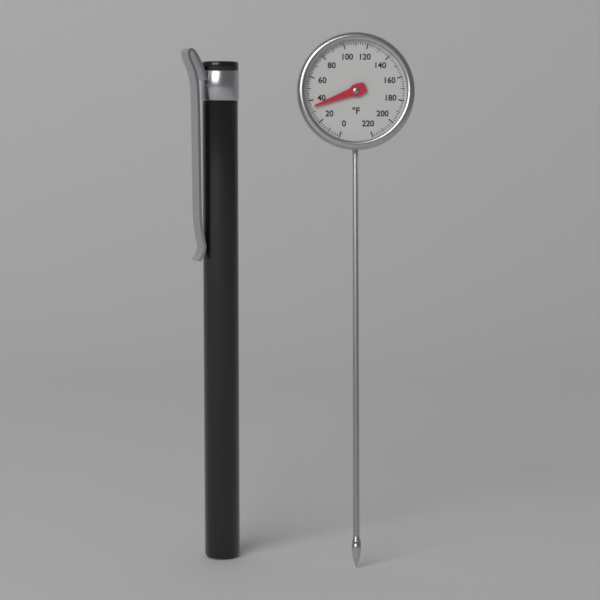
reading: 34 °F
